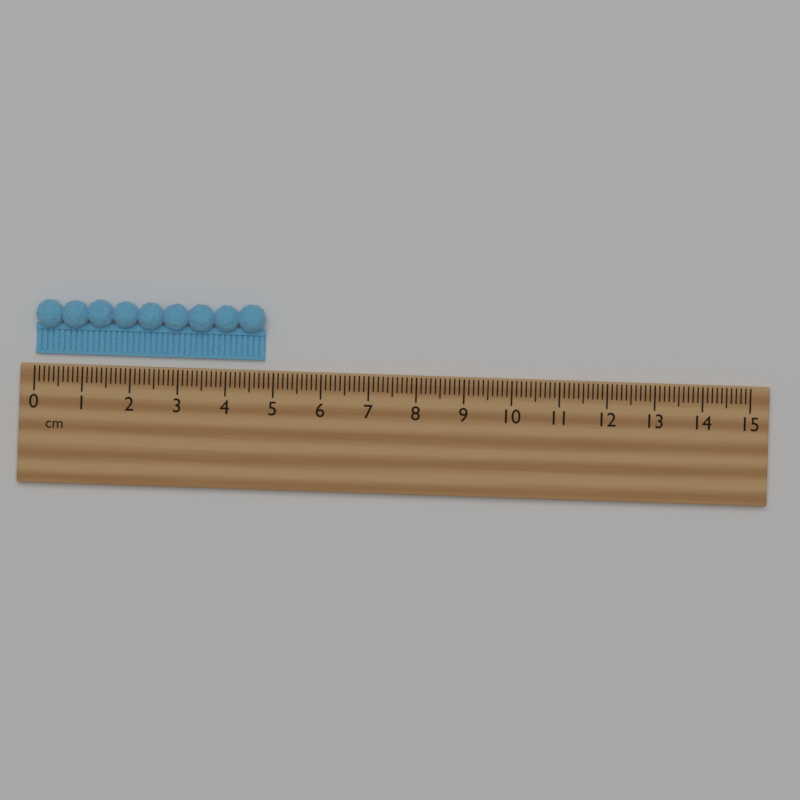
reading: 4.8 cm
